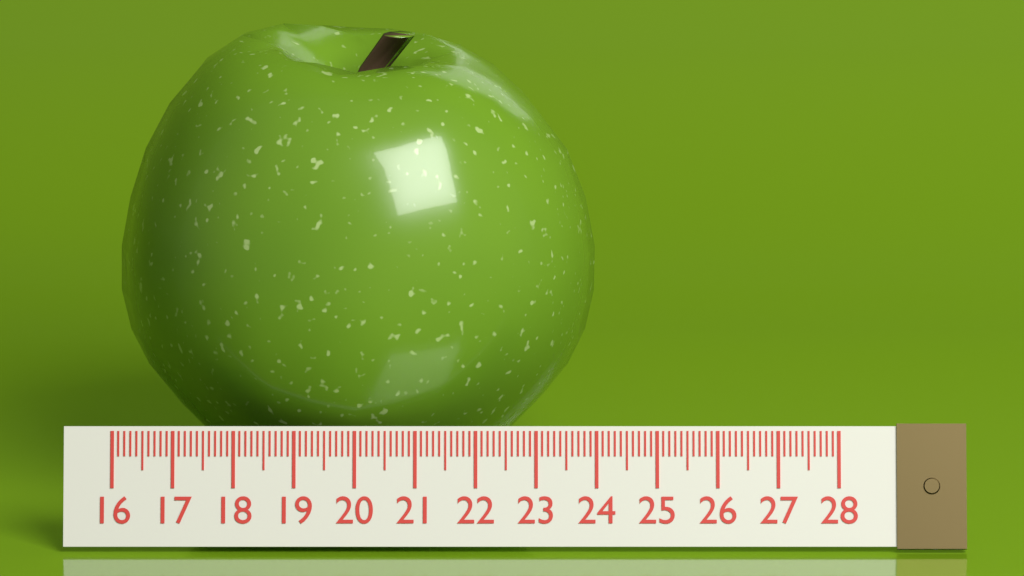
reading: 24.0 (no unit)
